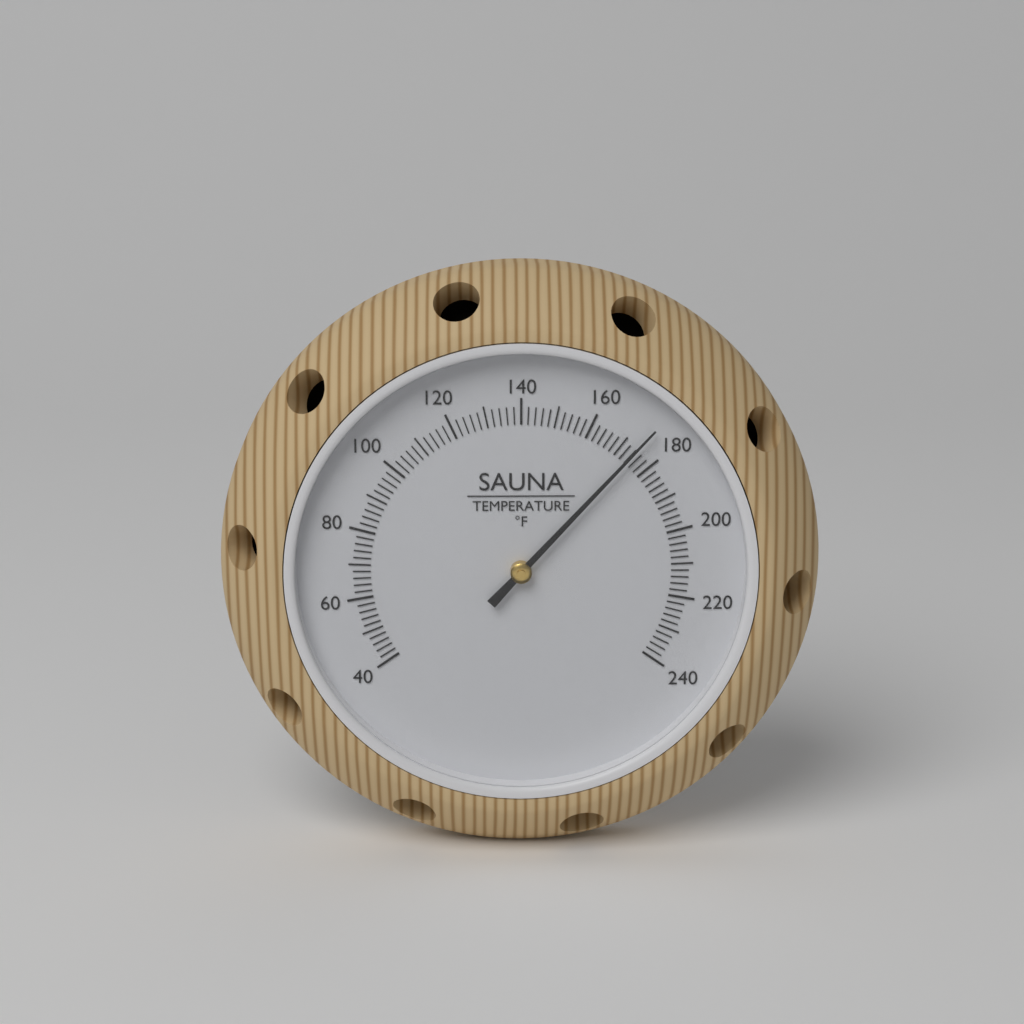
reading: 174 °F
